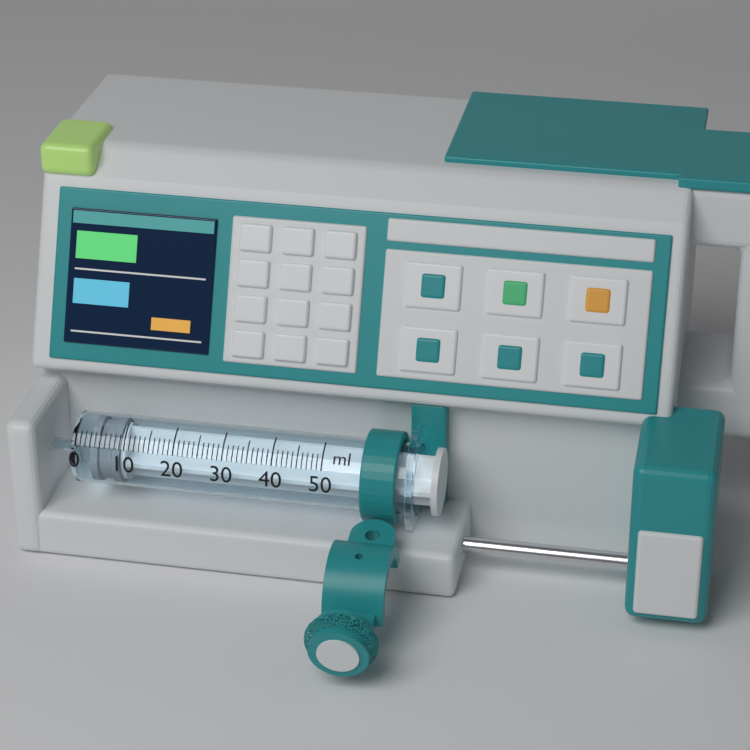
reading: 3 ml
